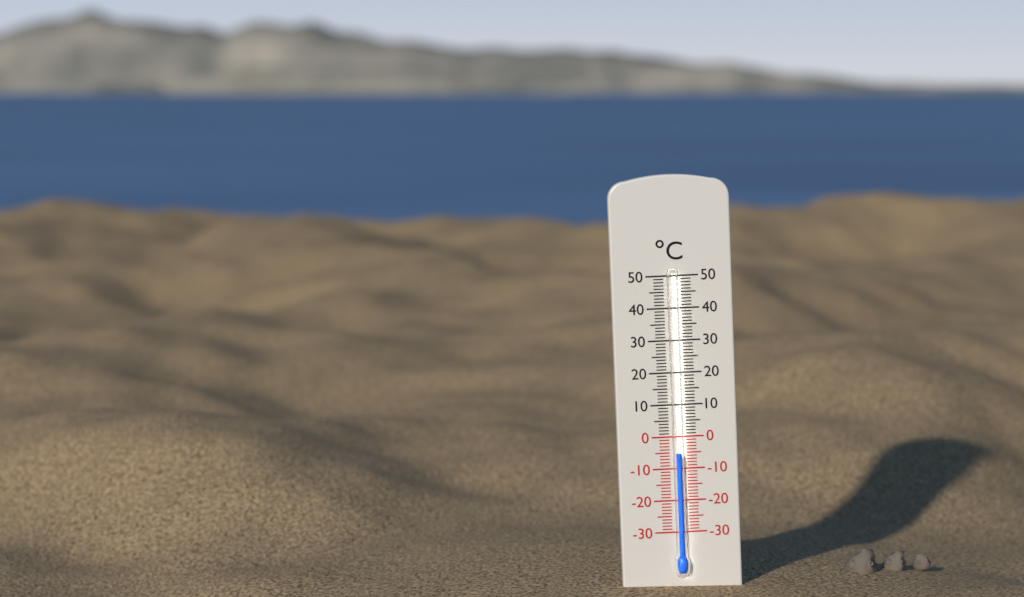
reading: -5 °C
